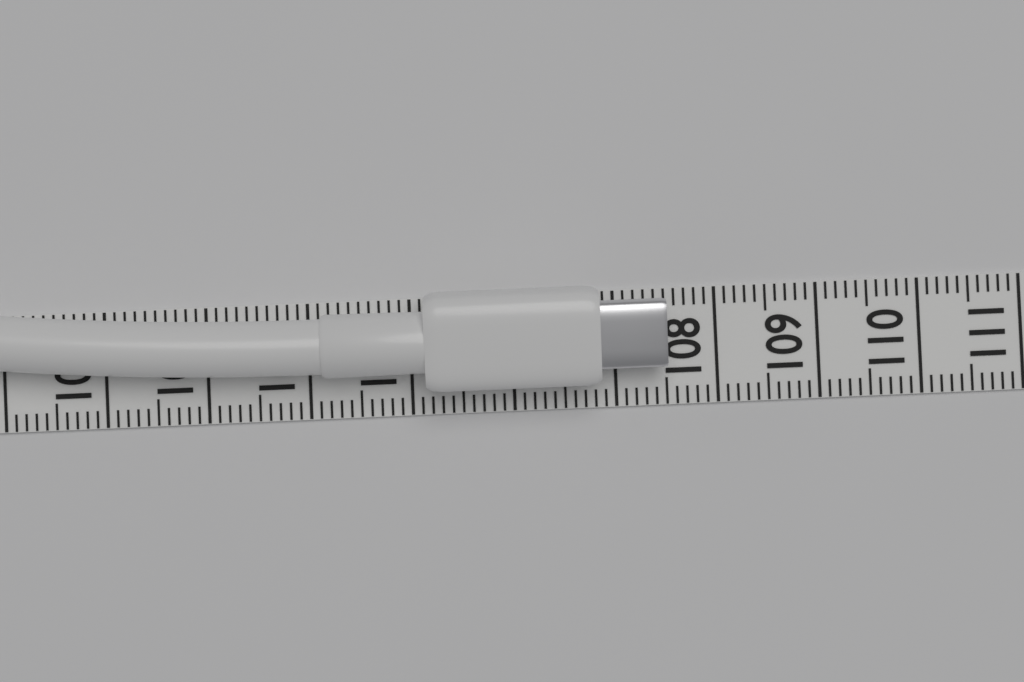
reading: 107.5 (no unit)
